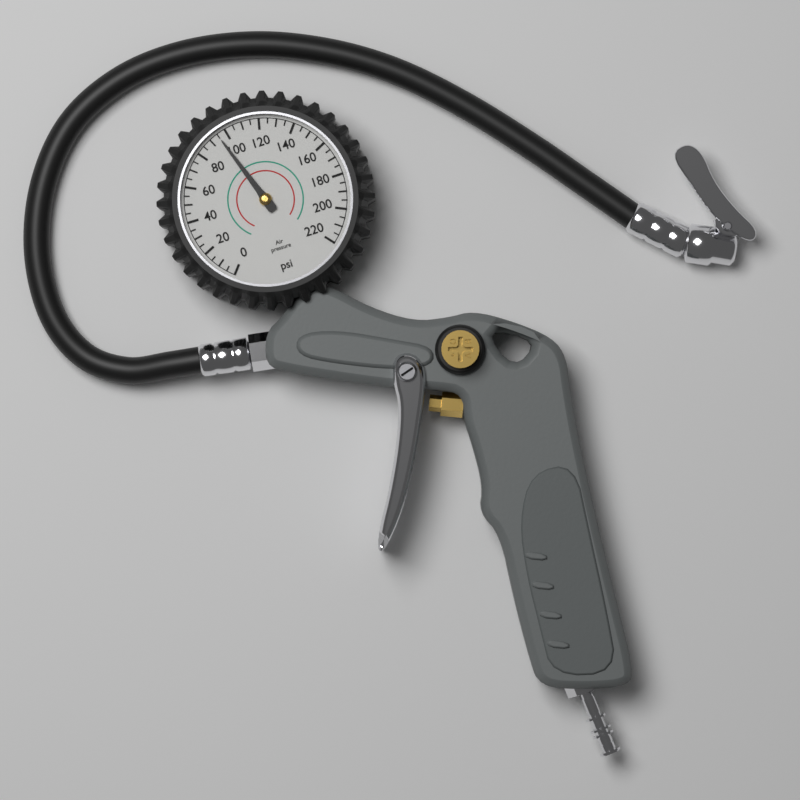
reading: 95 psi
